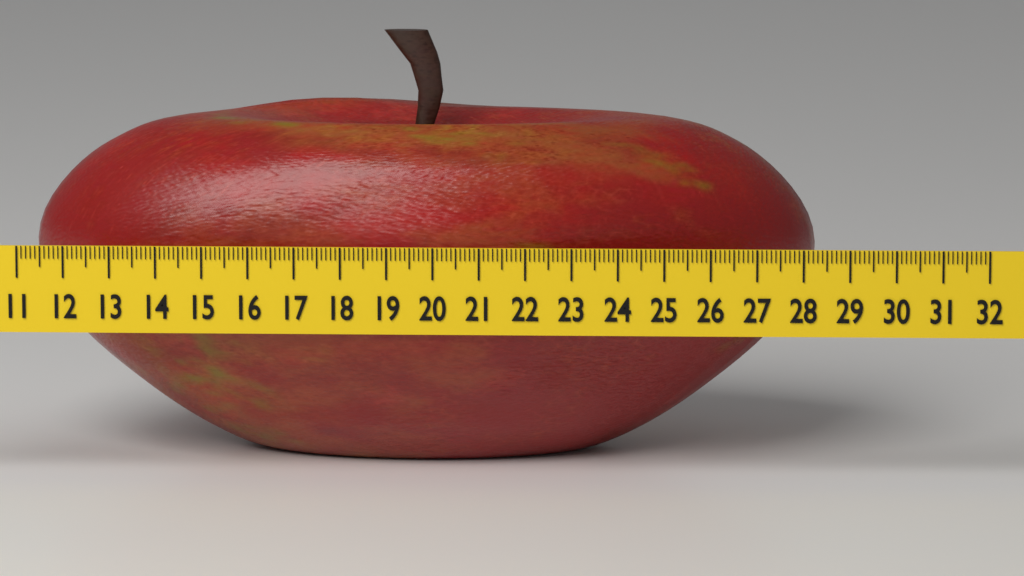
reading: 28.3 (no unit)
